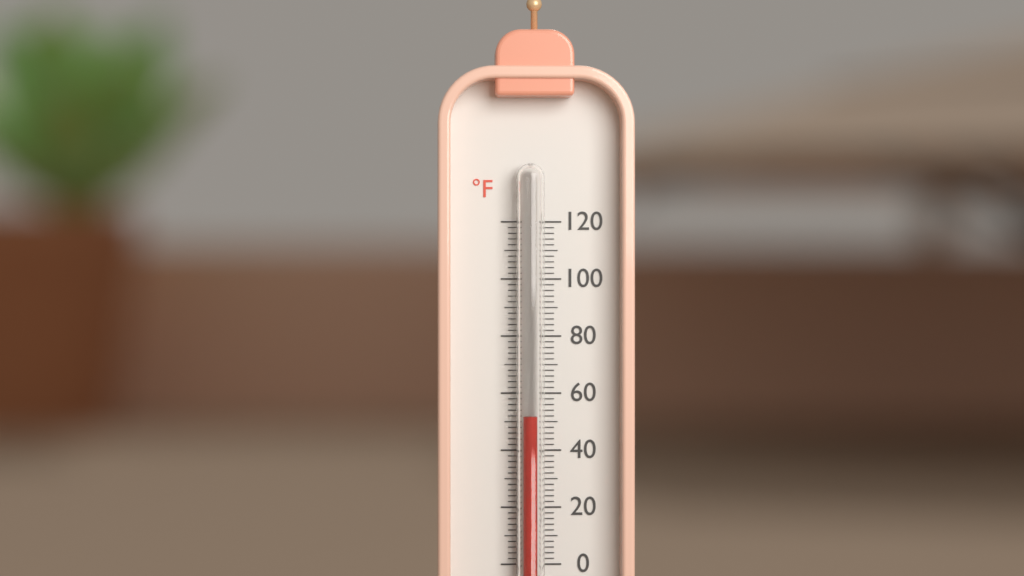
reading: 52 °F
